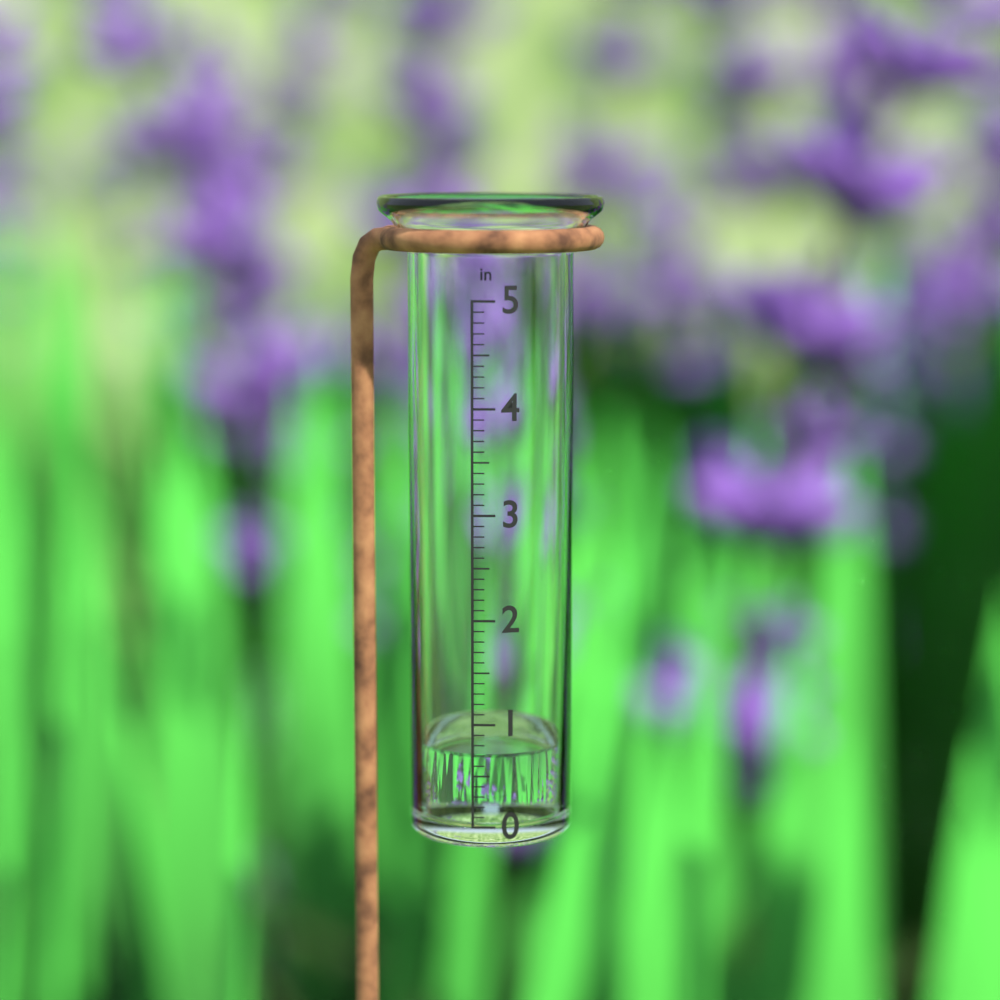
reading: 0.7 in
